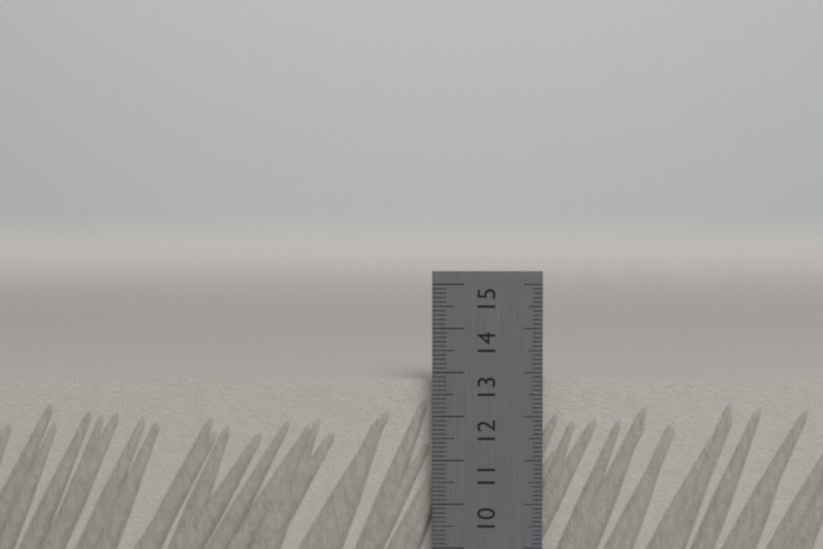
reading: 12.8 cm
